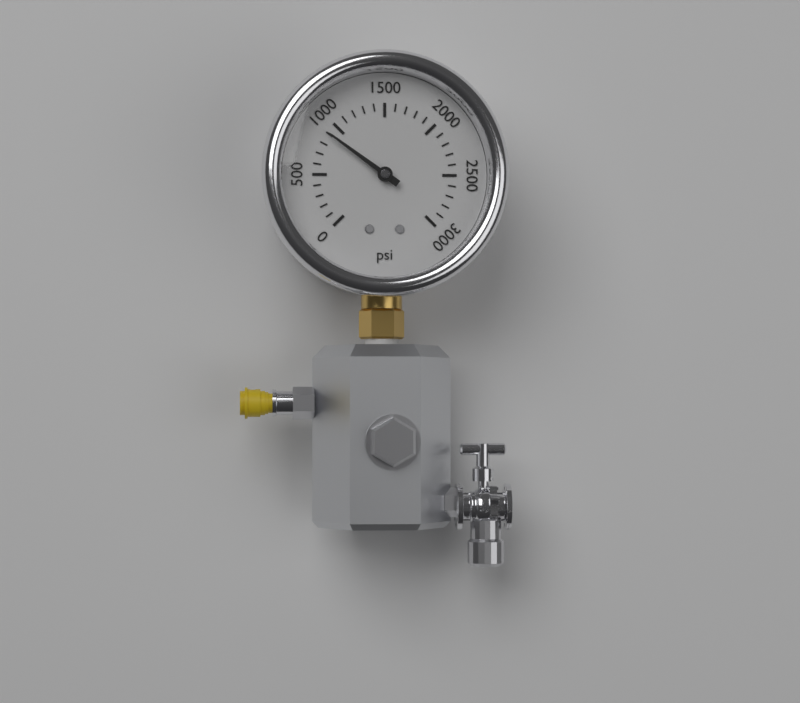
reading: 900 psi
